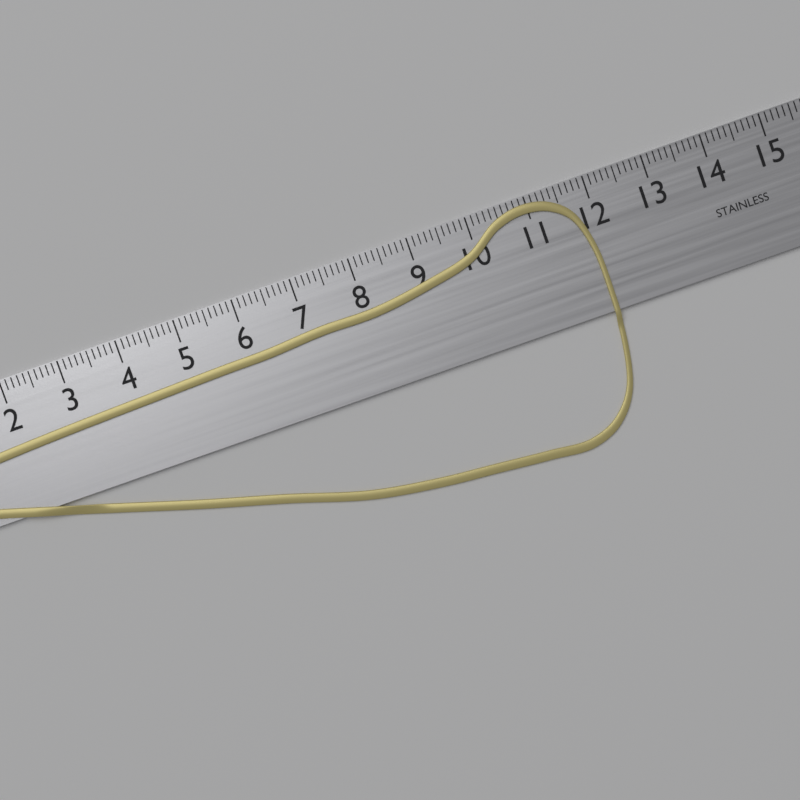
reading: 11.9 cm
